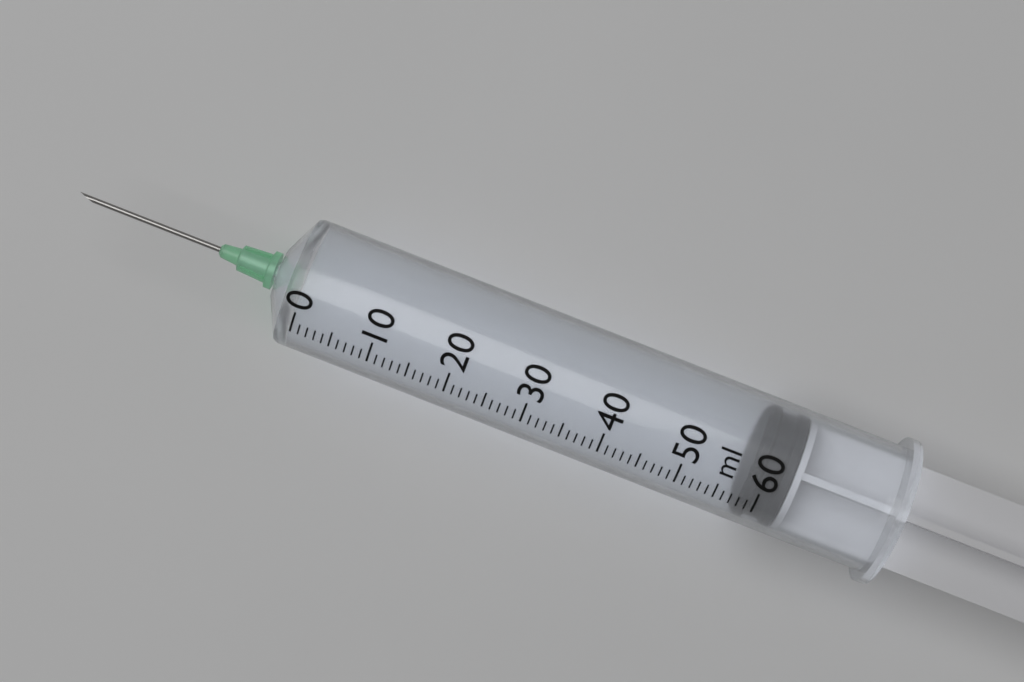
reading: 58 ml
